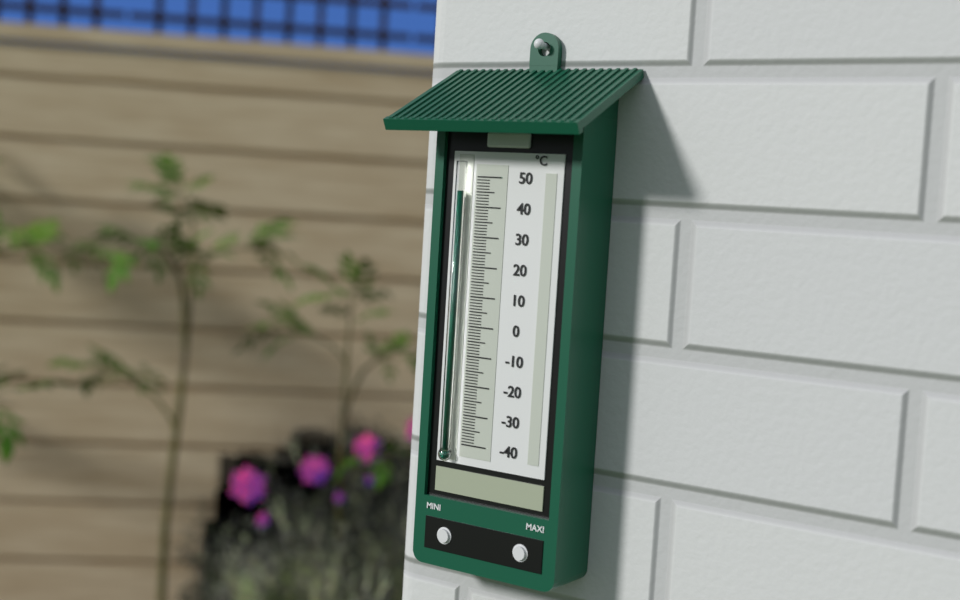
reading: 45 °C
